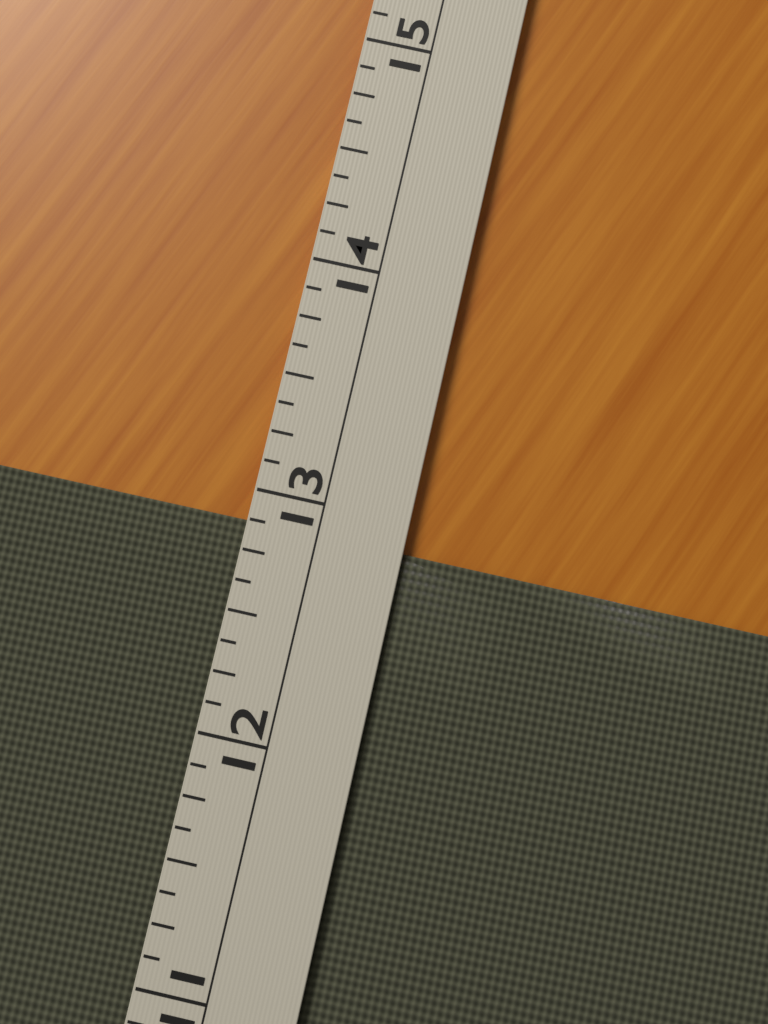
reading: 12.875 (no unit)
